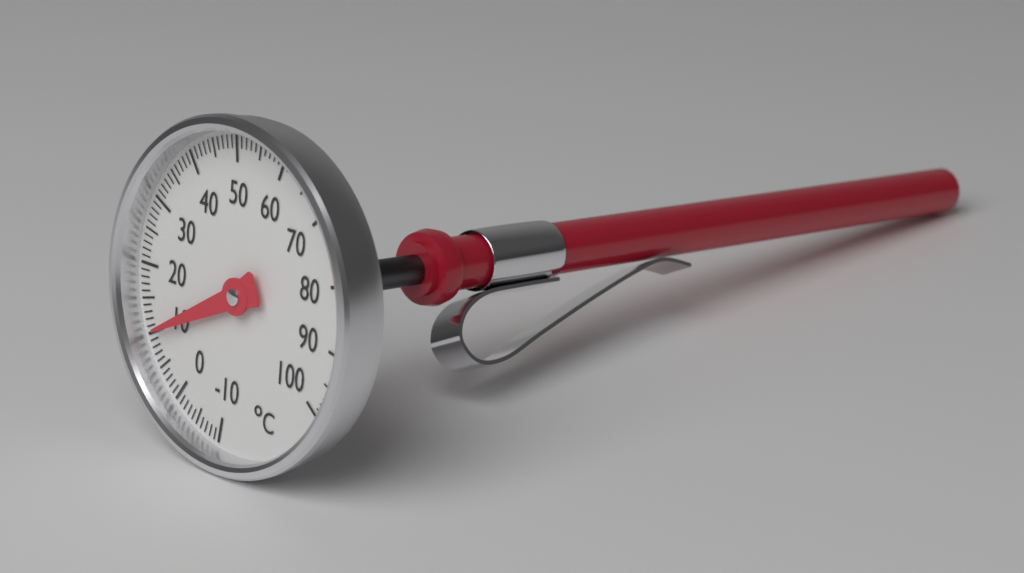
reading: 10 °C
